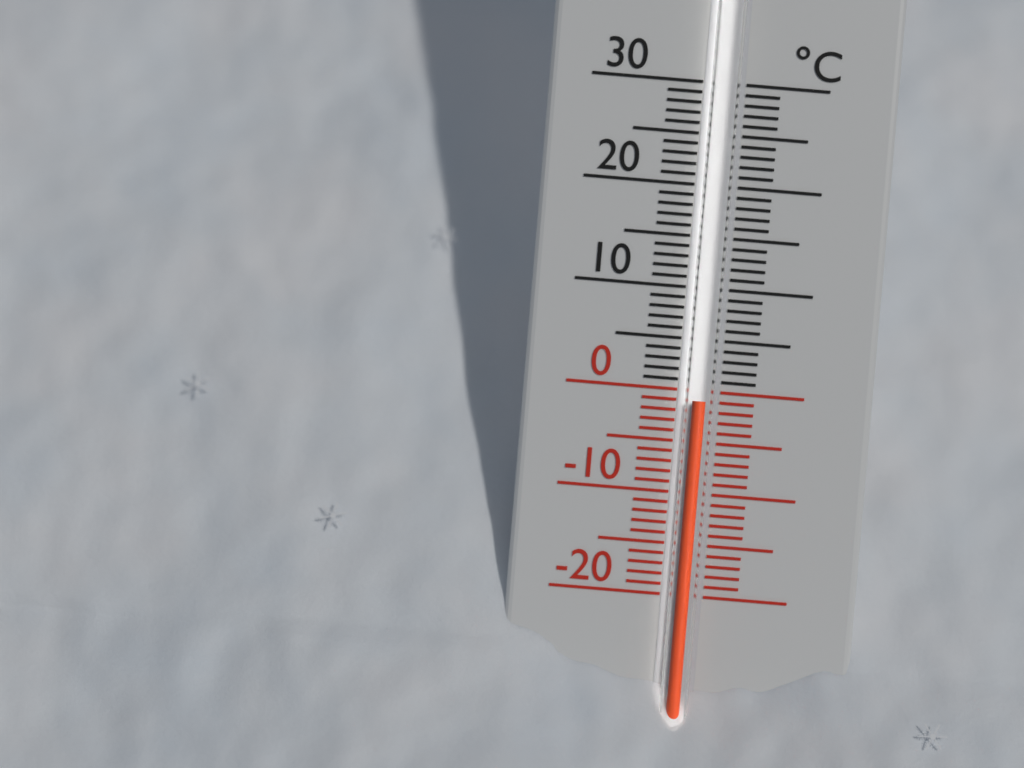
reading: -1 °C
